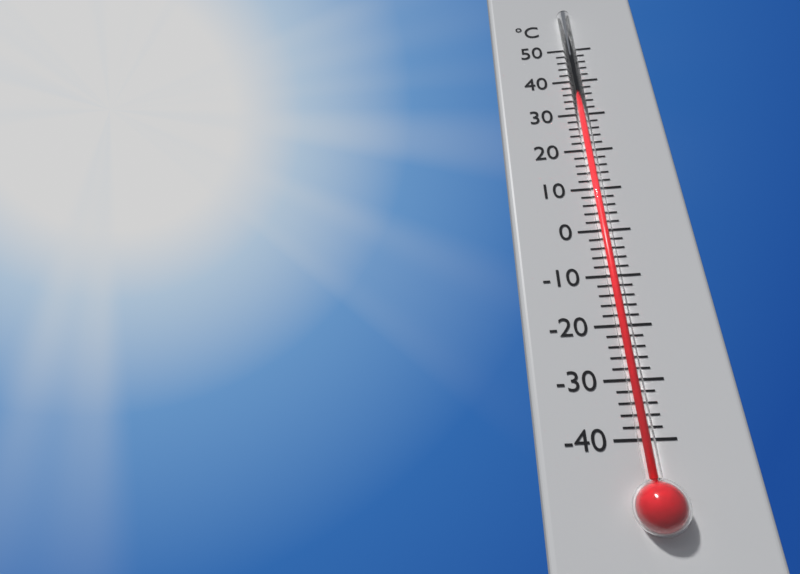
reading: 40 °C
